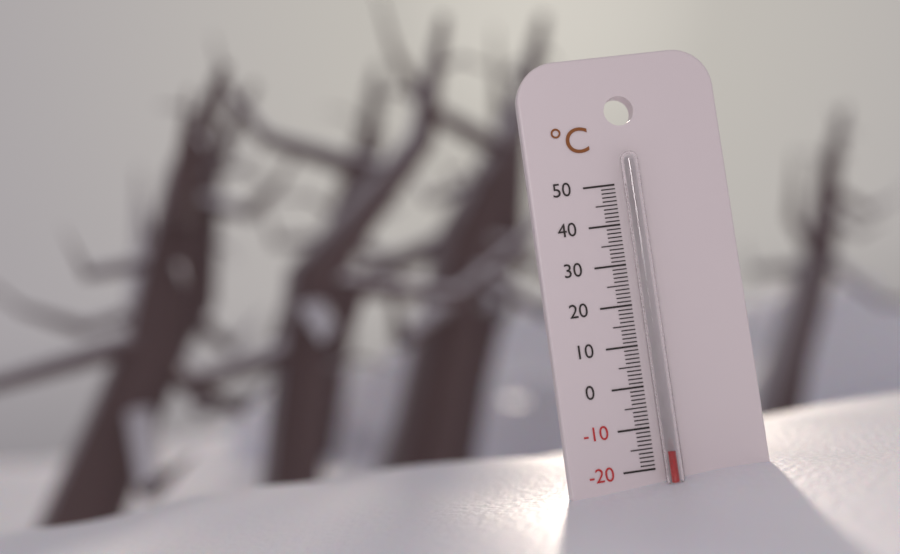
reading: -16 °C
